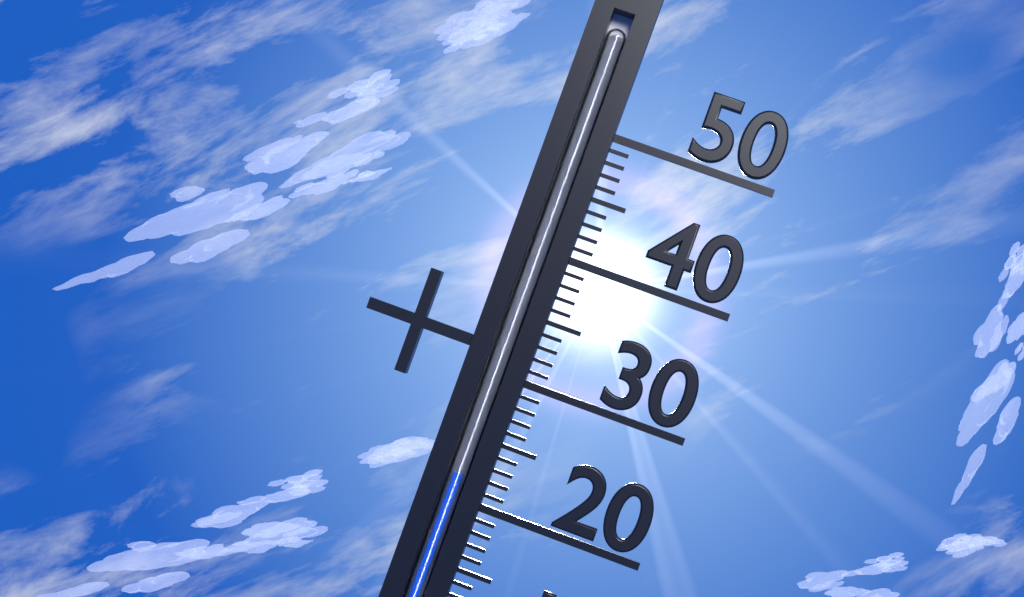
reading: 22 °C
